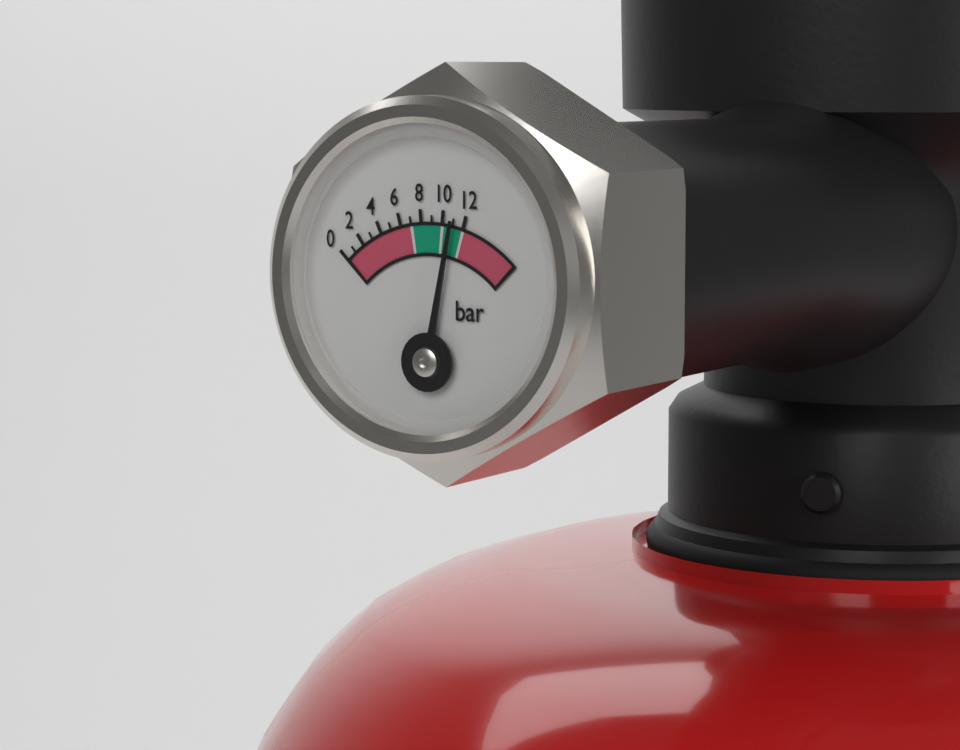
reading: 11 bar
